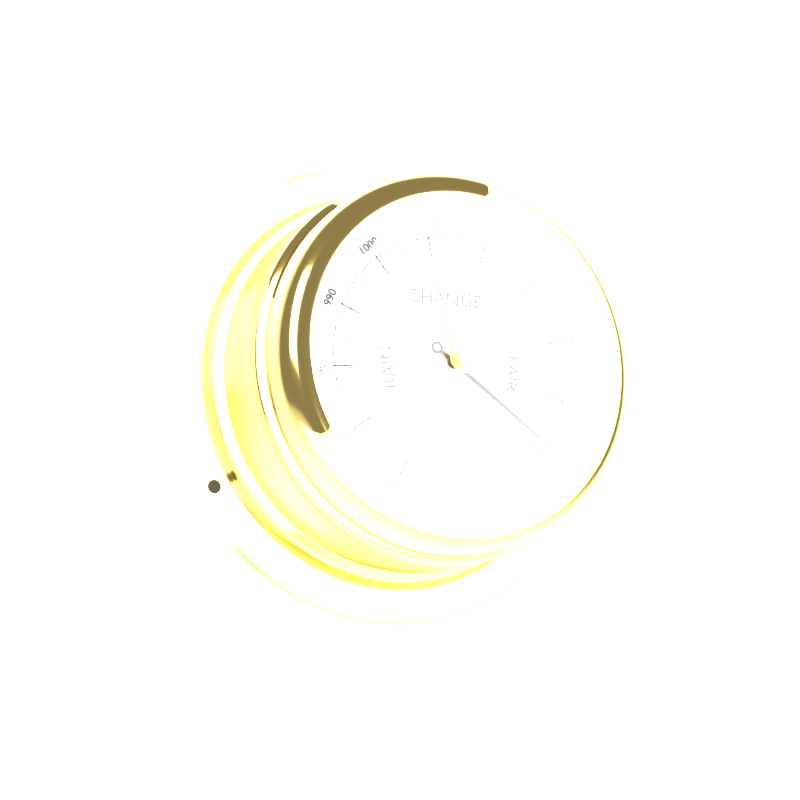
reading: 1058 mbar
